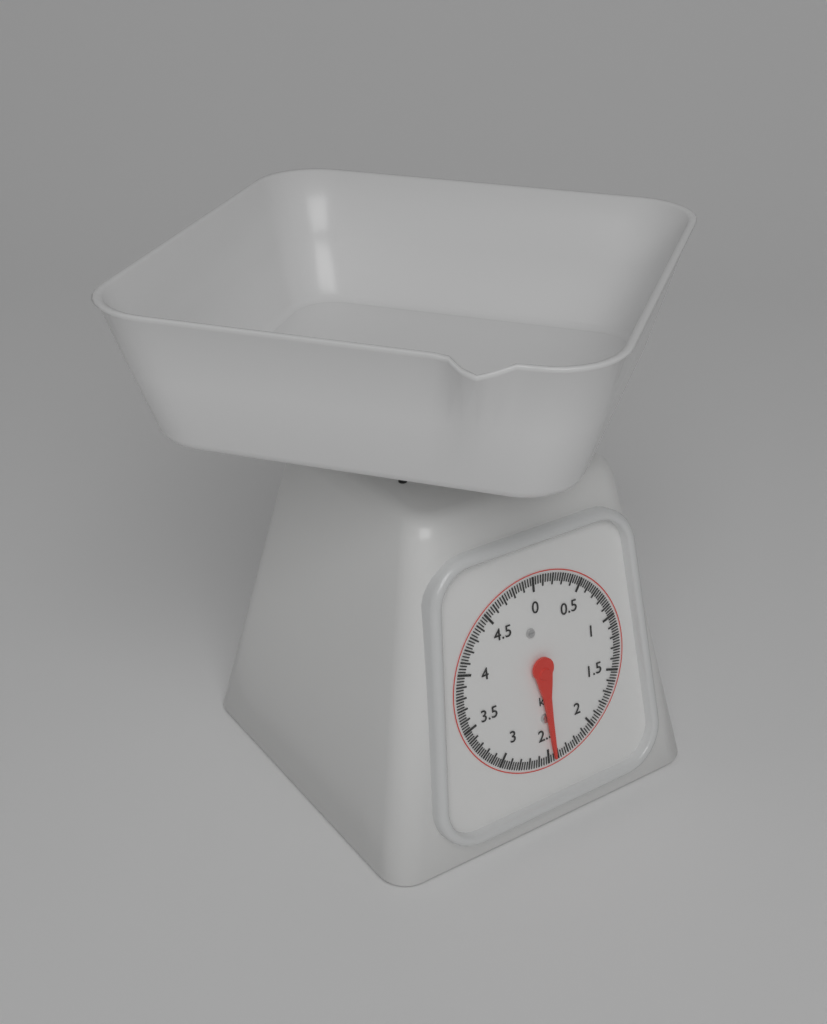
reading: 2.450 kg
